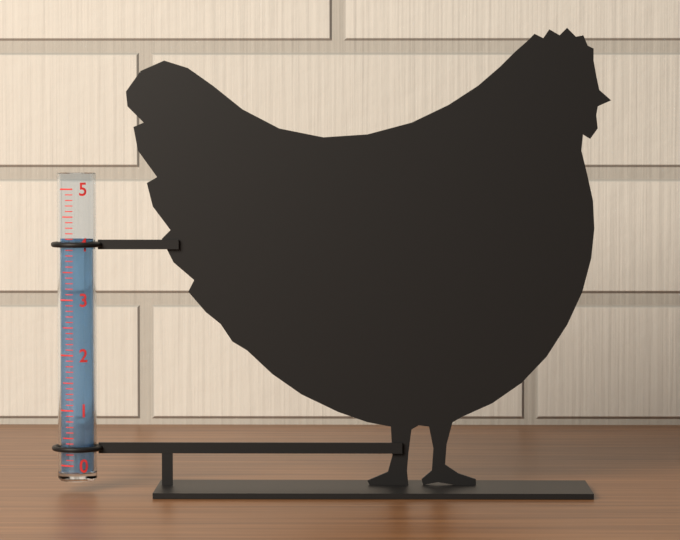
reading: 4.1 (no unit)
